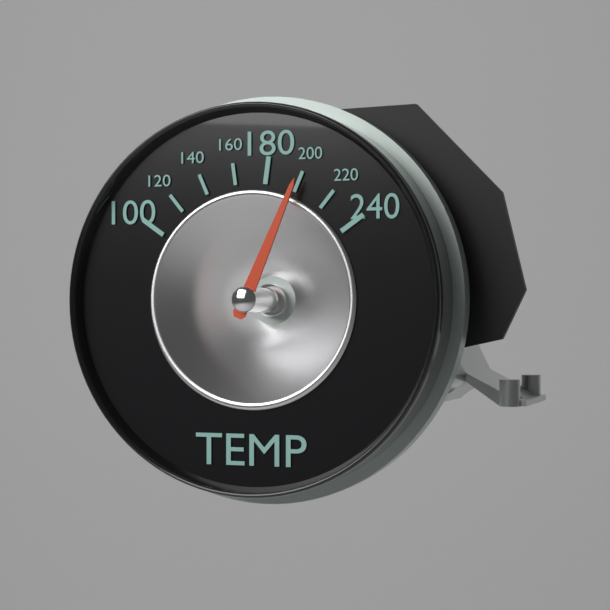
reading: 200 (no unit)
